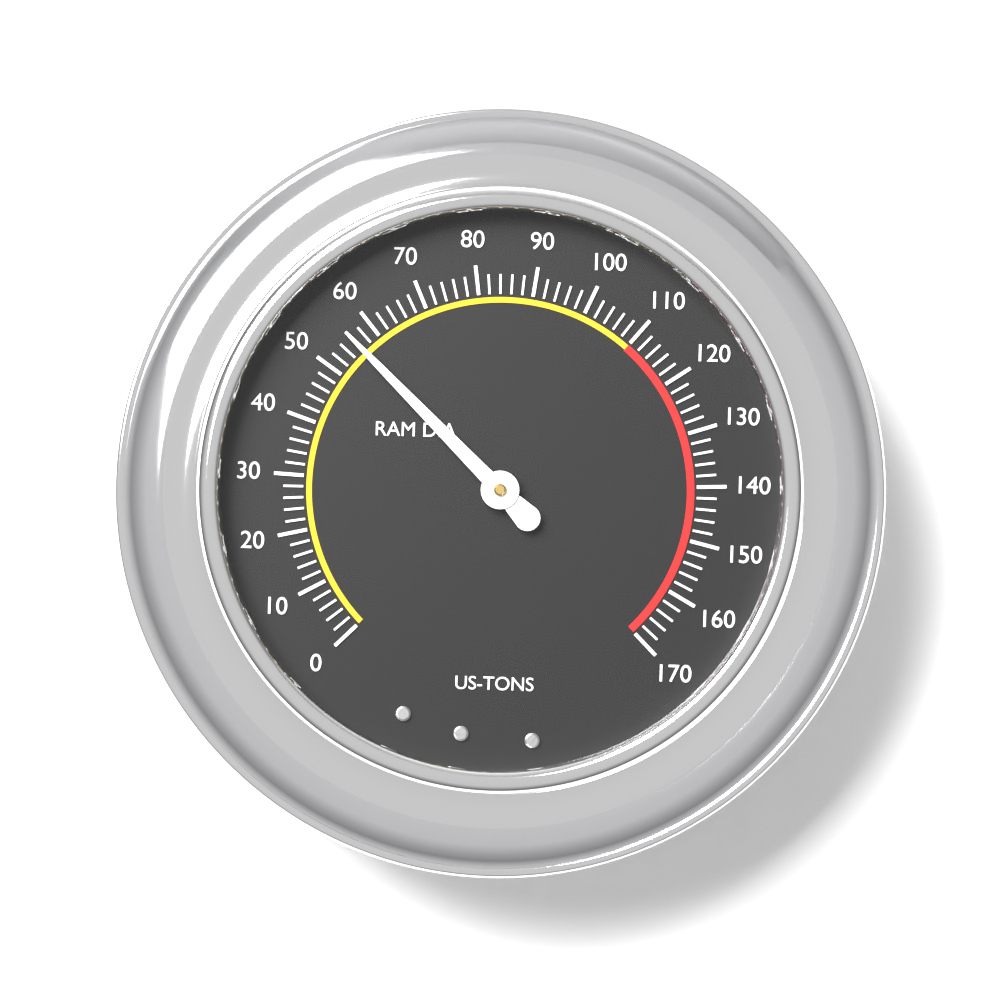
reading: 56 US-TONS
